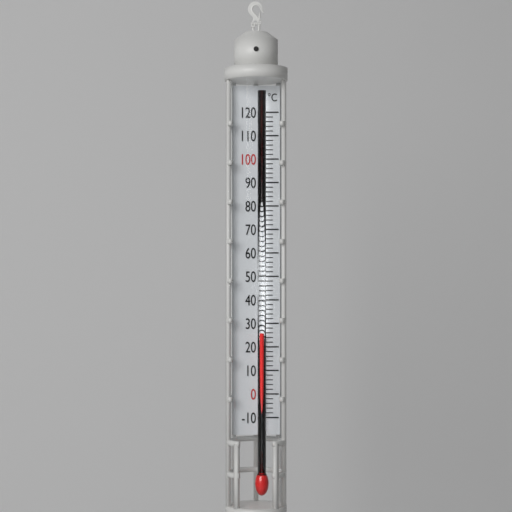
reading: 26 °C
